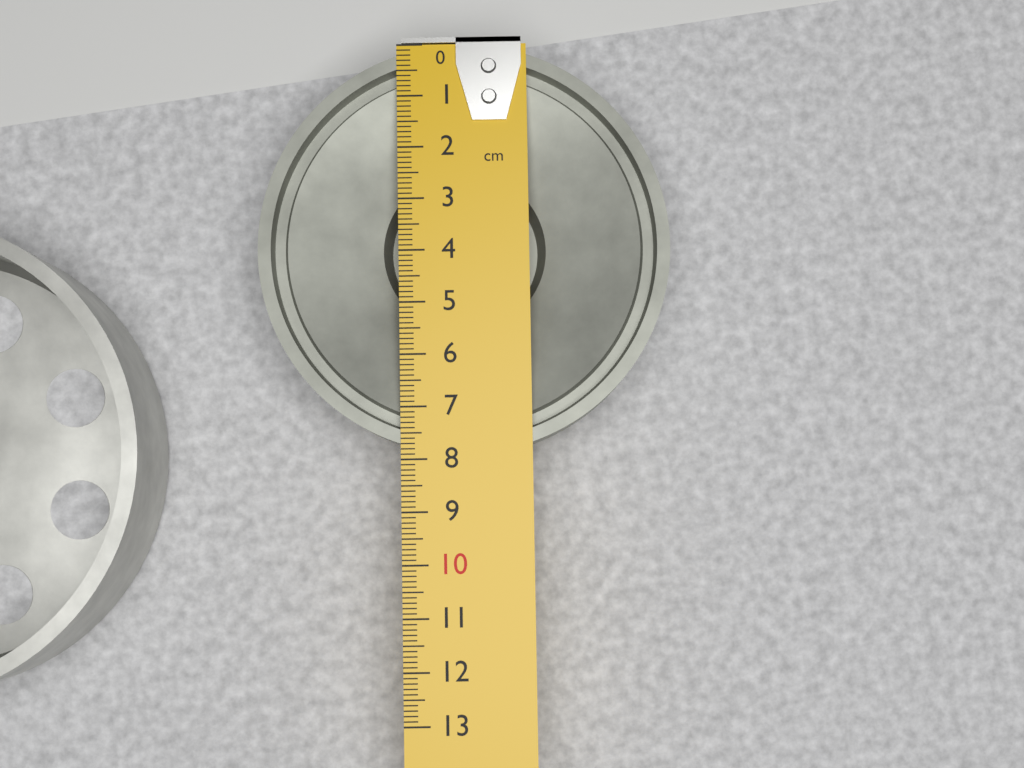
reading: 7.9 cm
